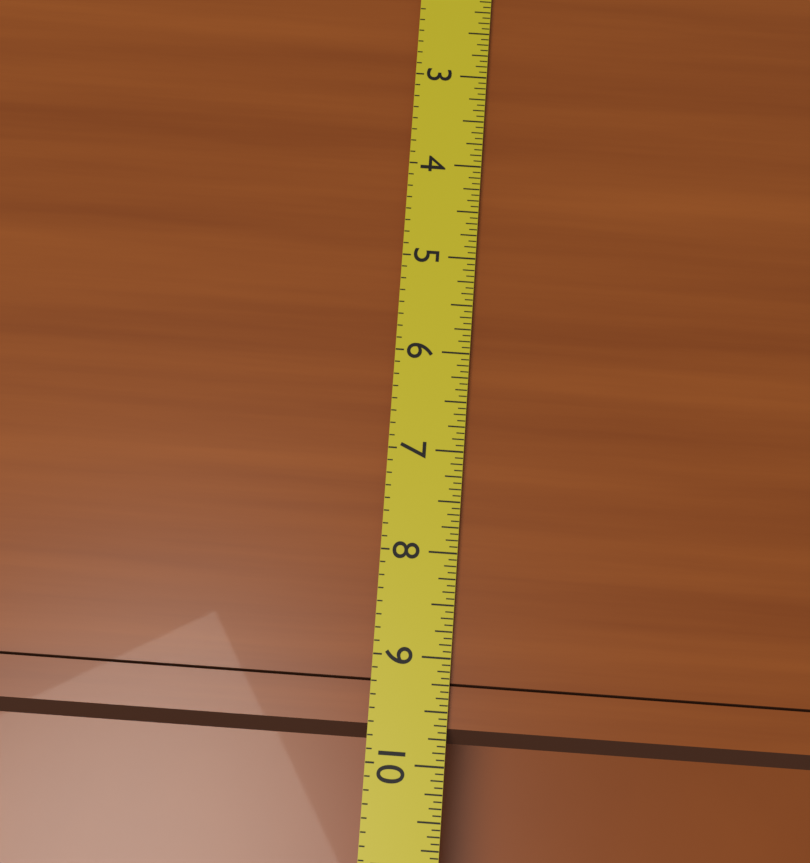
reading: 9.8125 (no unit)
